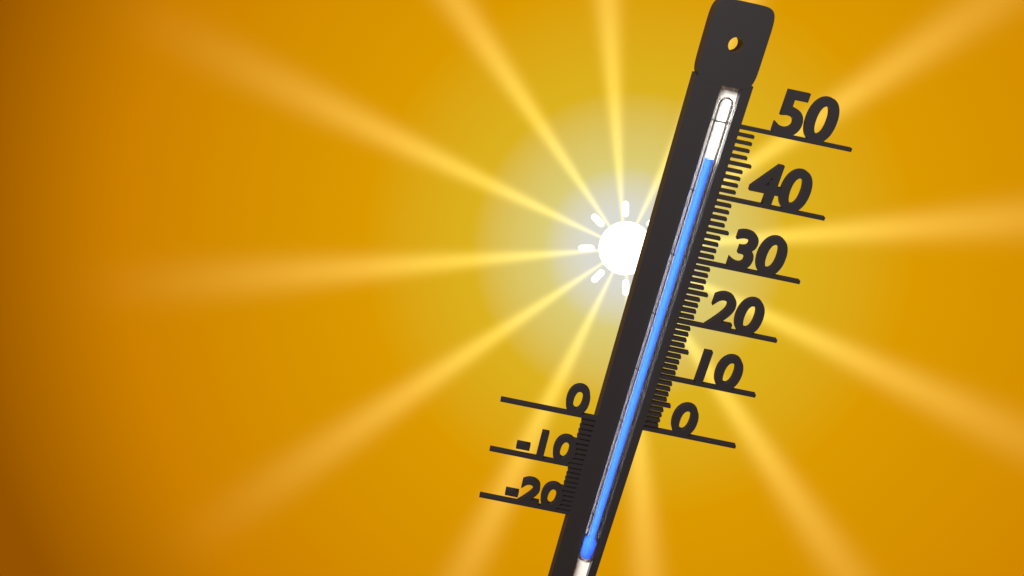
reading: 45 (no unit)
